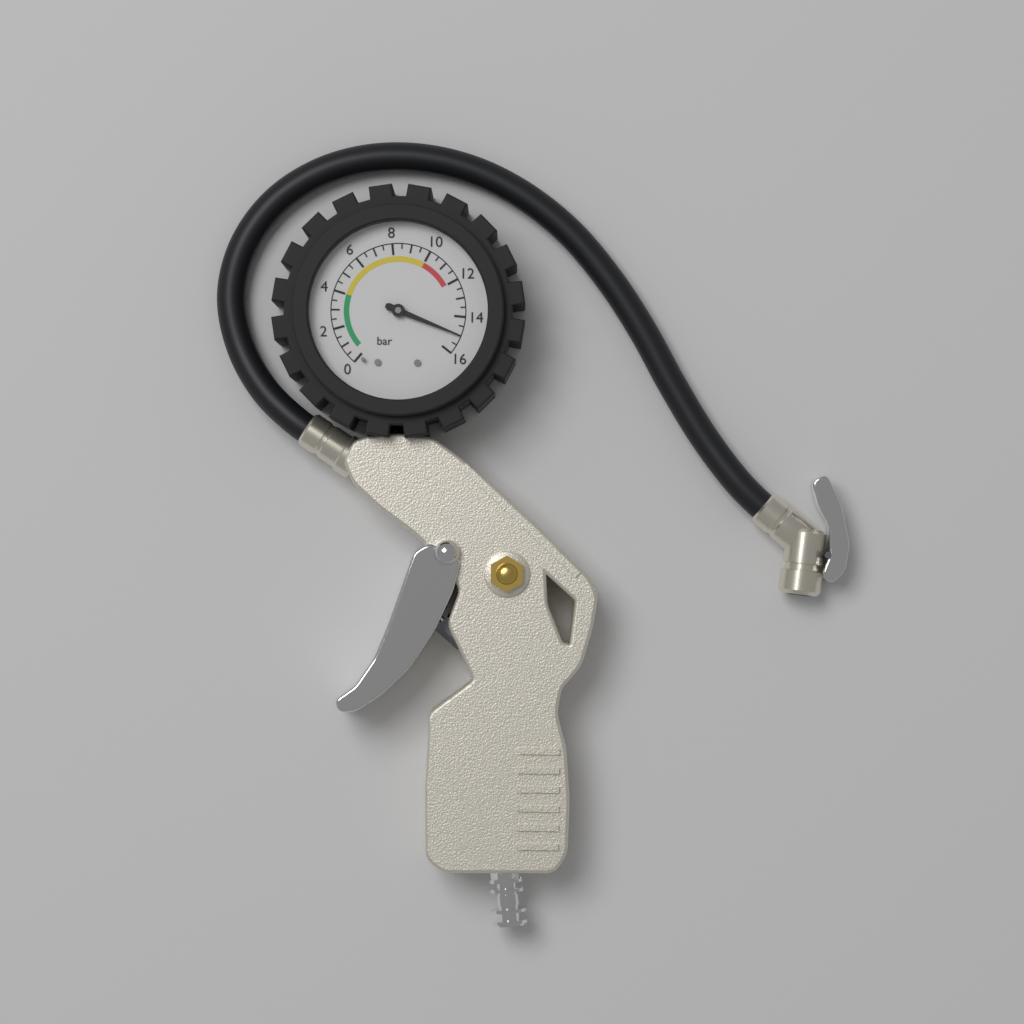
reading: 15.0 bar
